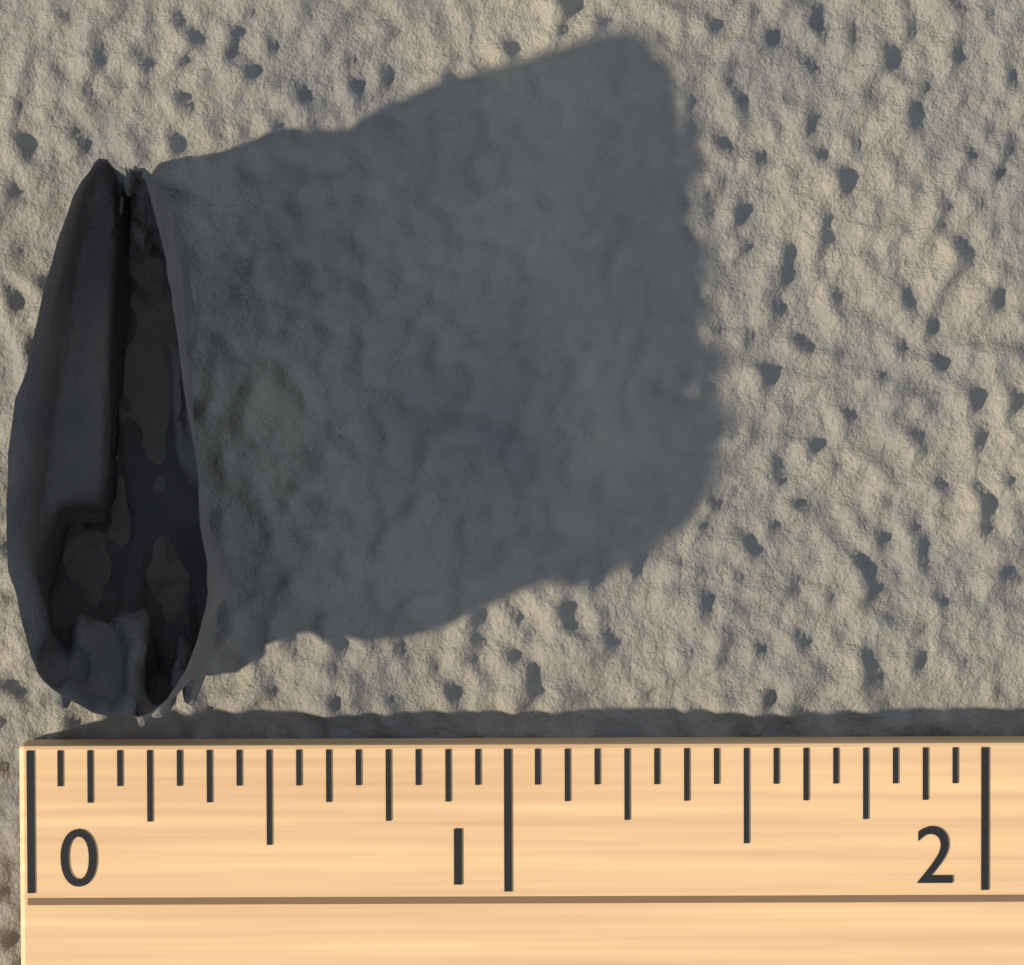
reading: 0.4375 (no unit)
